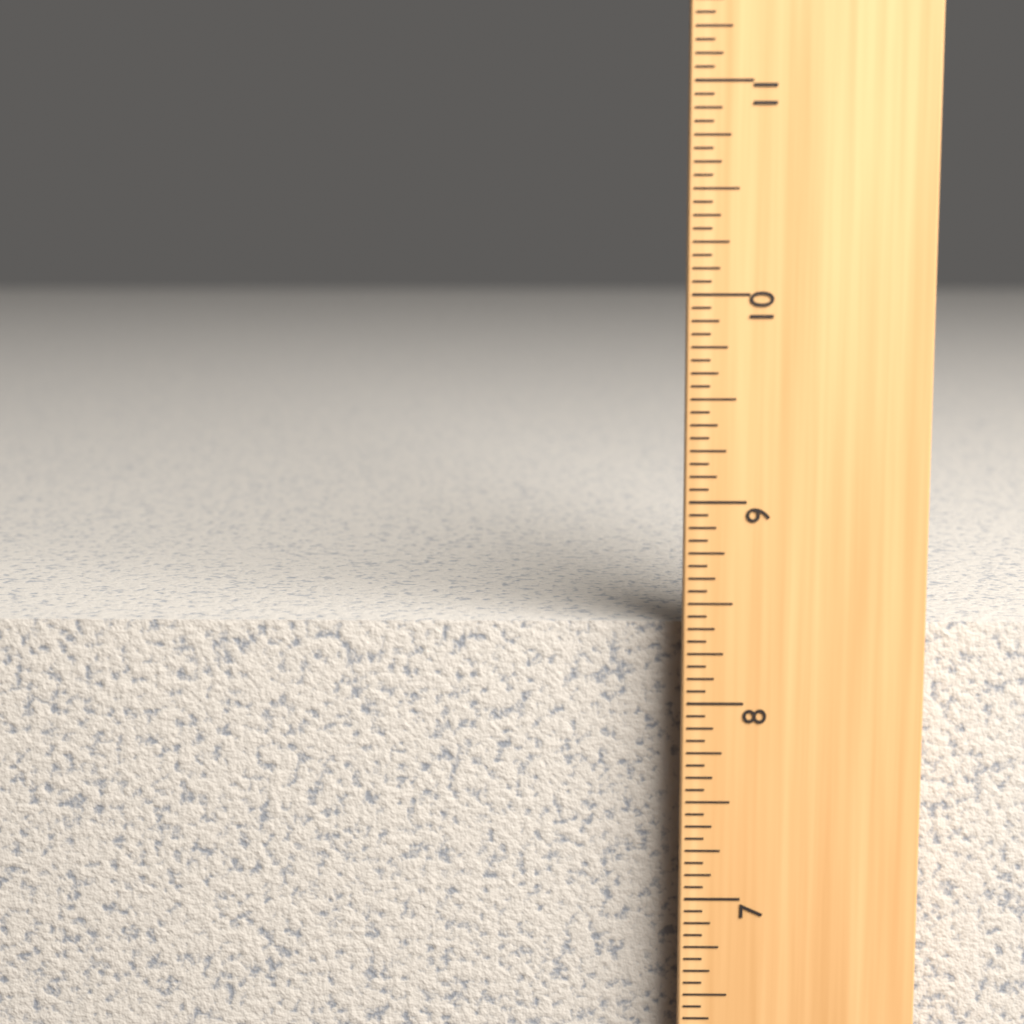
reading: 8.3750 in
